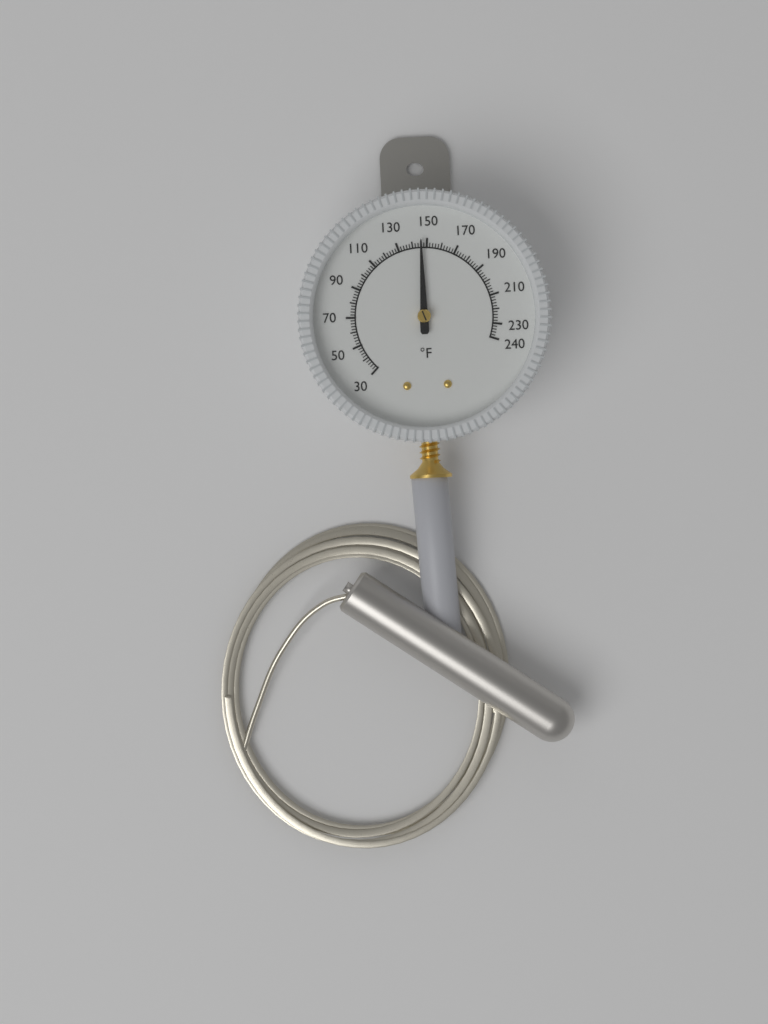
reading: 146 °F
